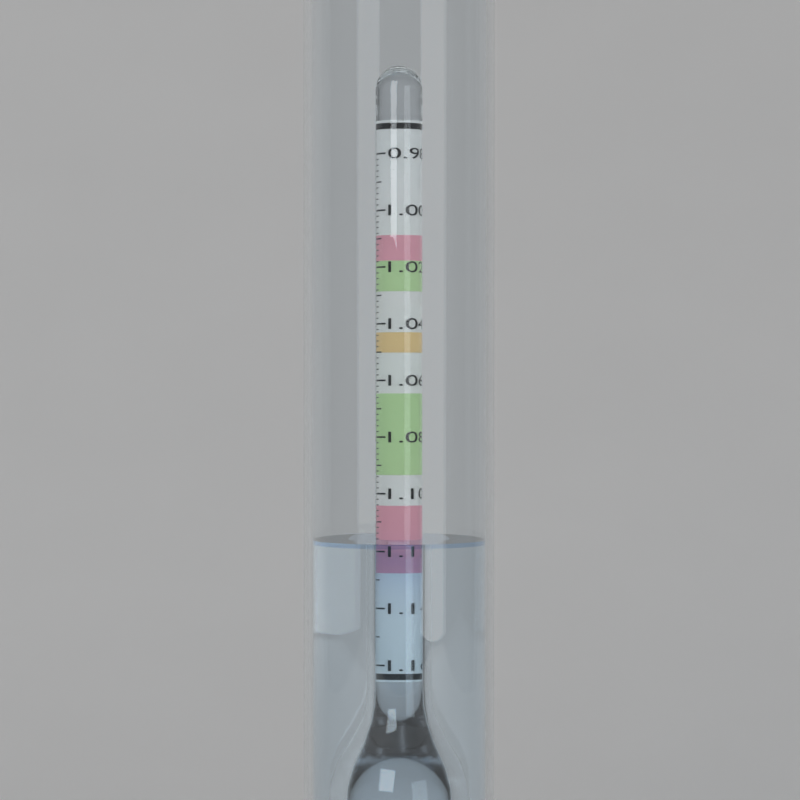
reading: 1.116 (no unit)
